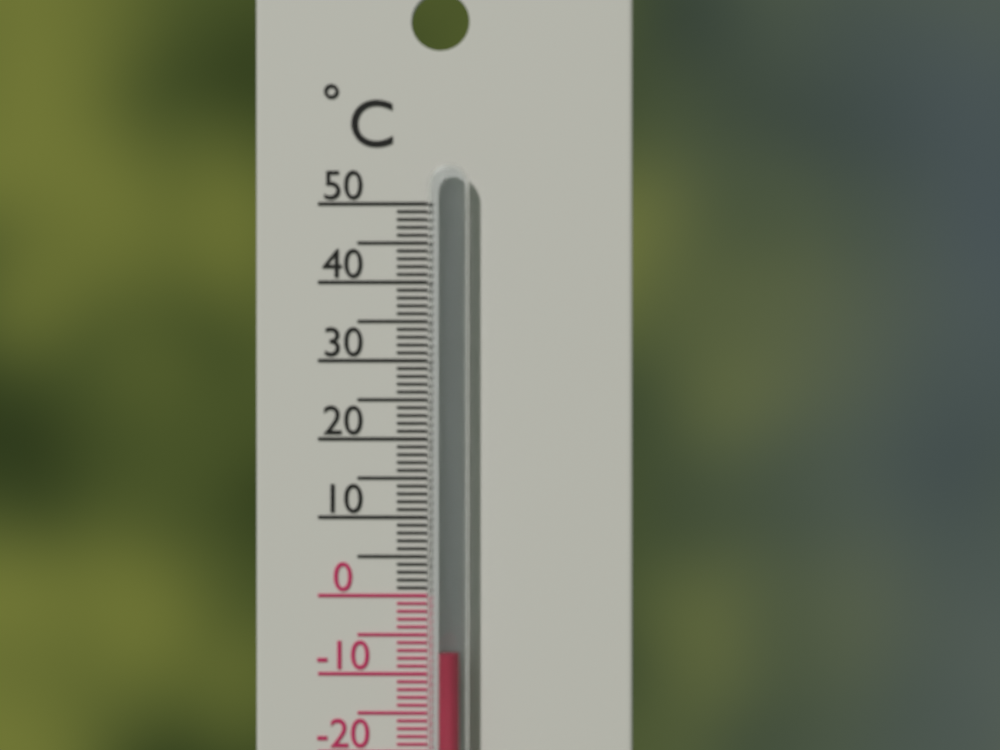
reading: -7 °C
